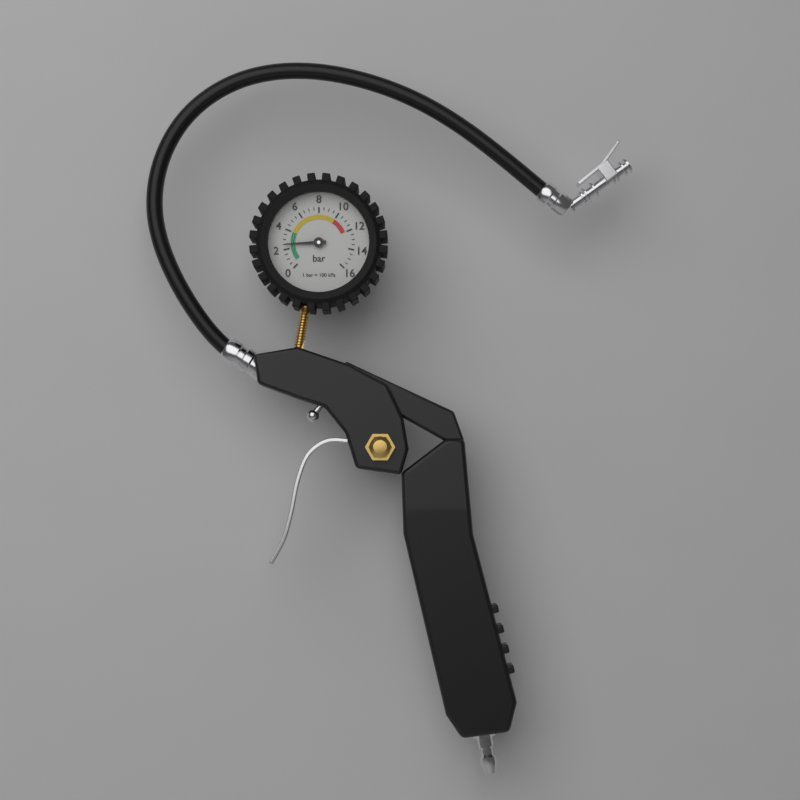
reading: 2.5 bar
